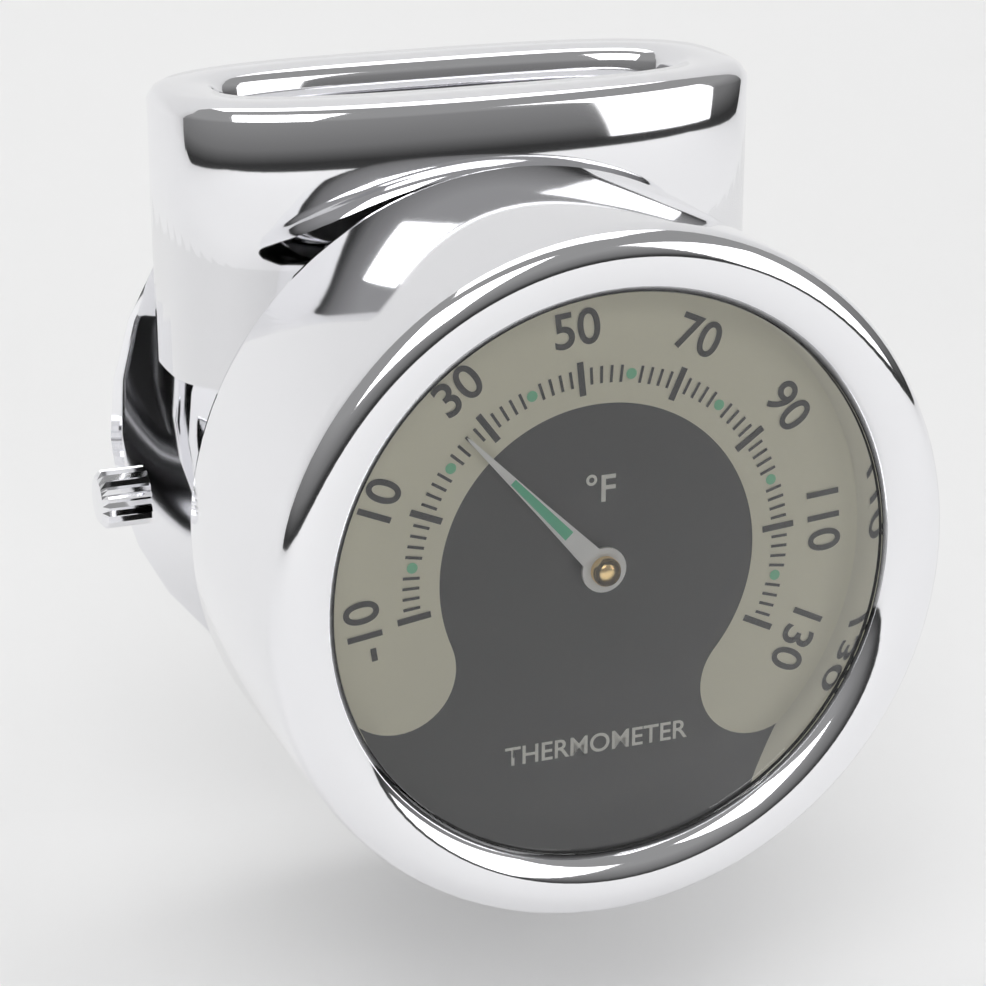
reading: 26 °F
